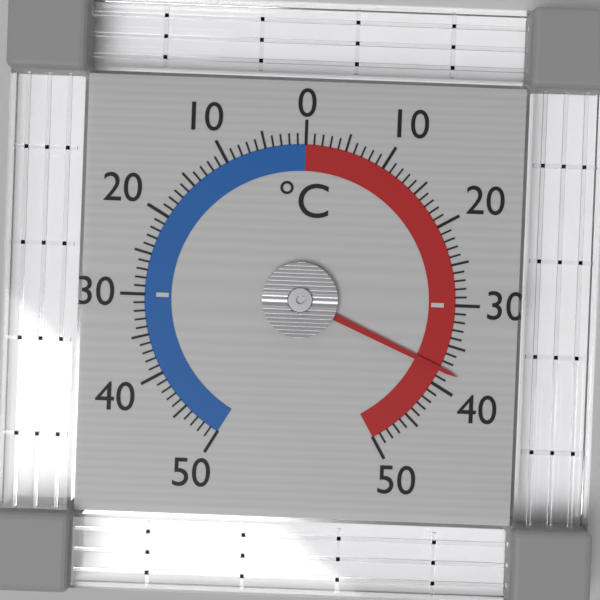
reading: 38 °C
